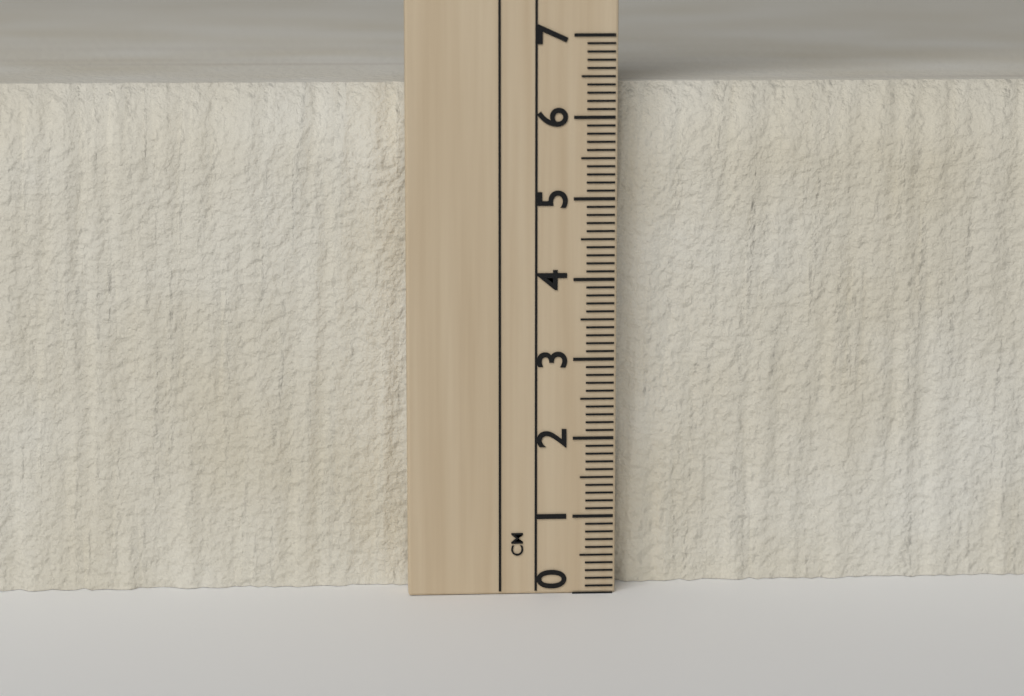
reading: 6.4 cm
